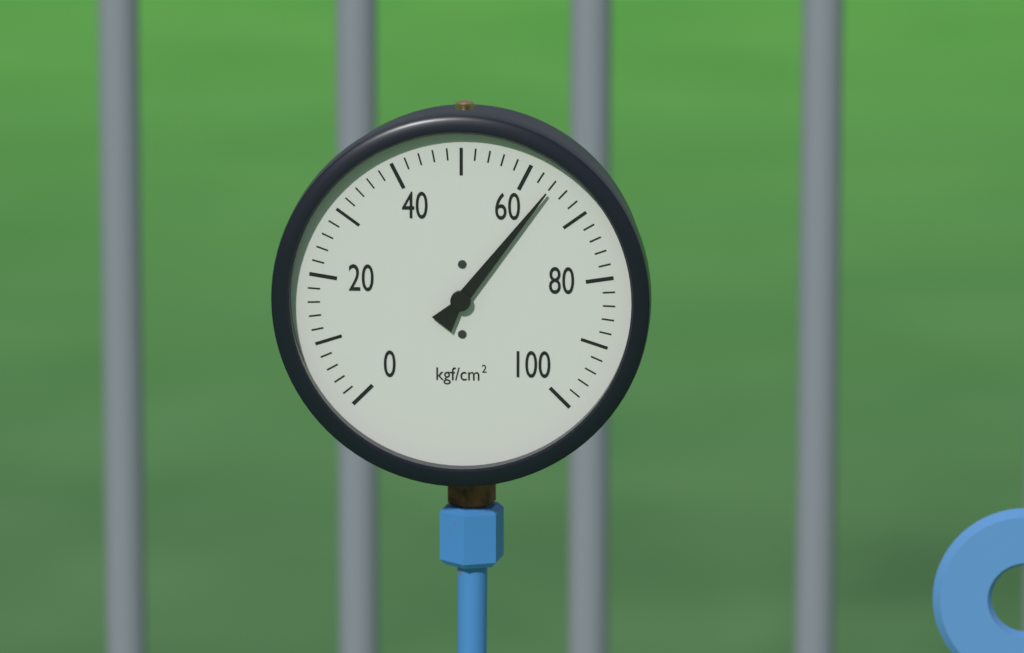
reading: 64 kgf/cm²
